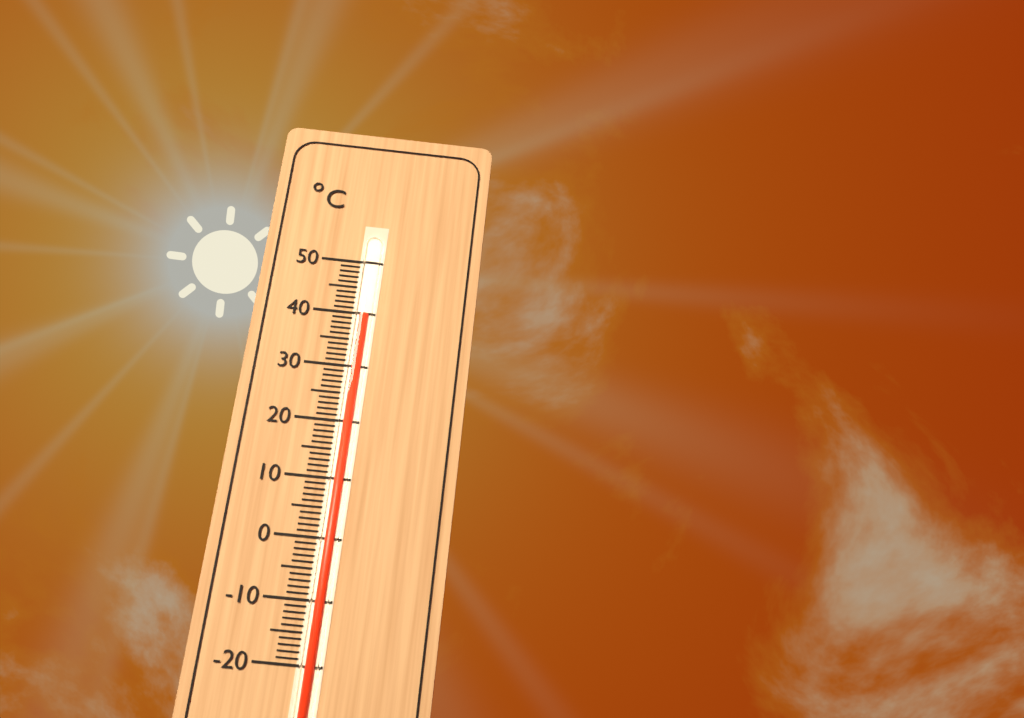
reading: 40 °C
